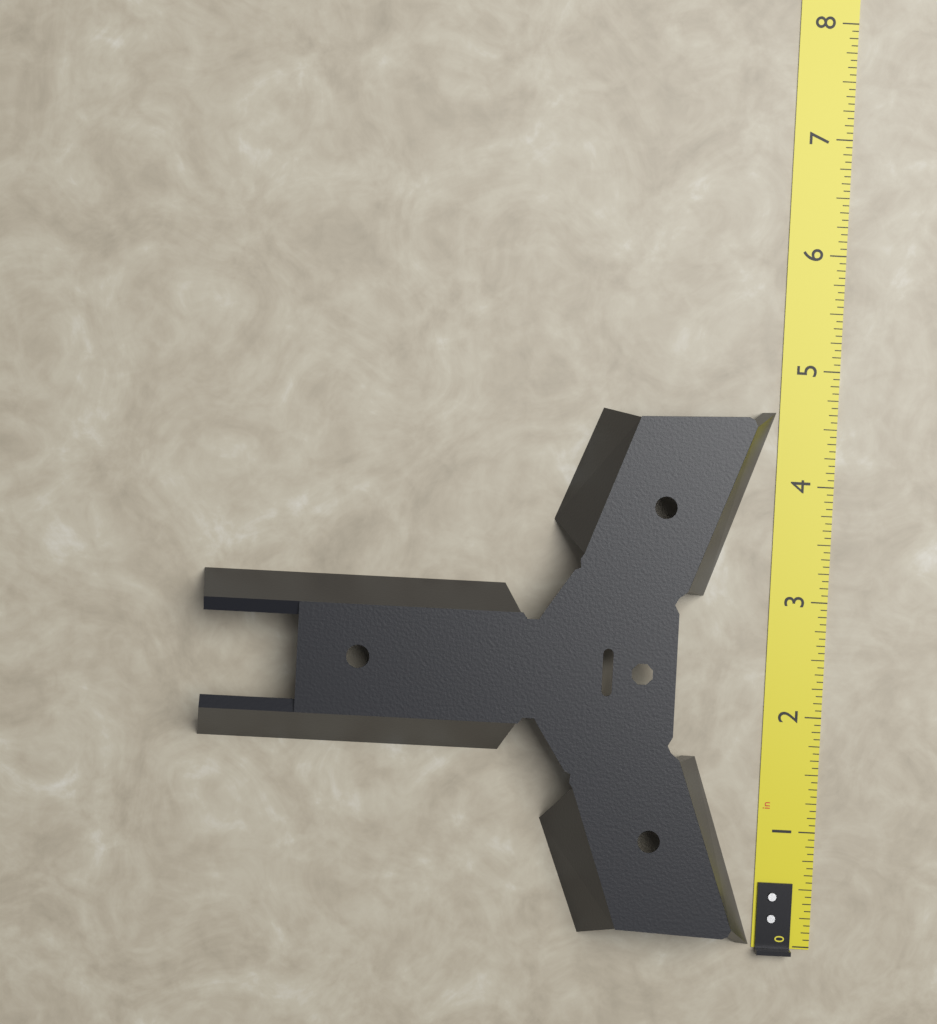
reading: 4.6250 in
